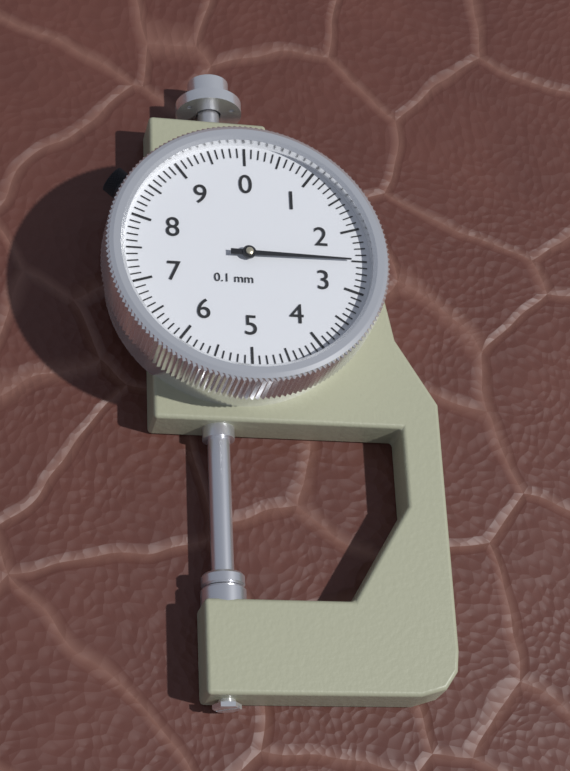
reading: 2.5 mm
